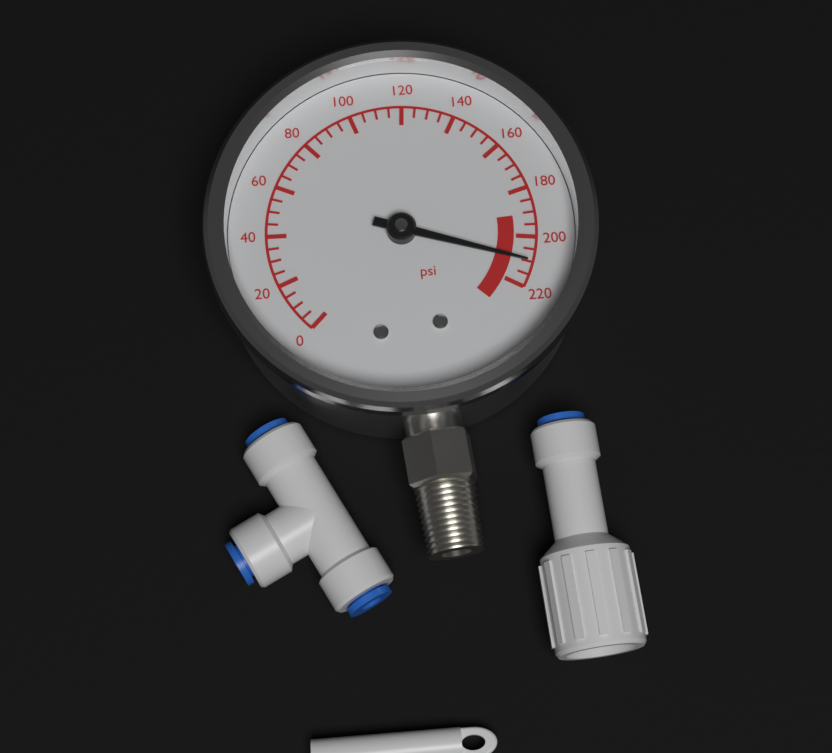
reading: 210 psi
